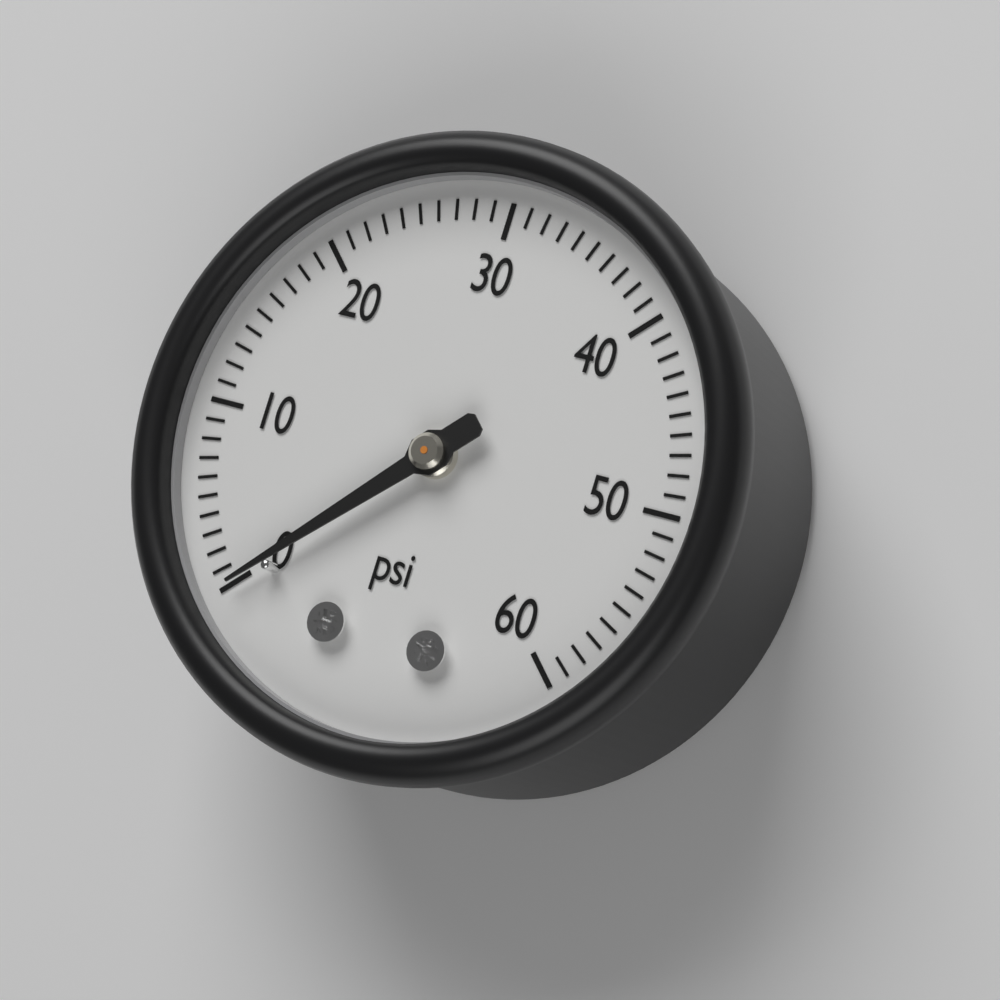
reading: 0 psi
